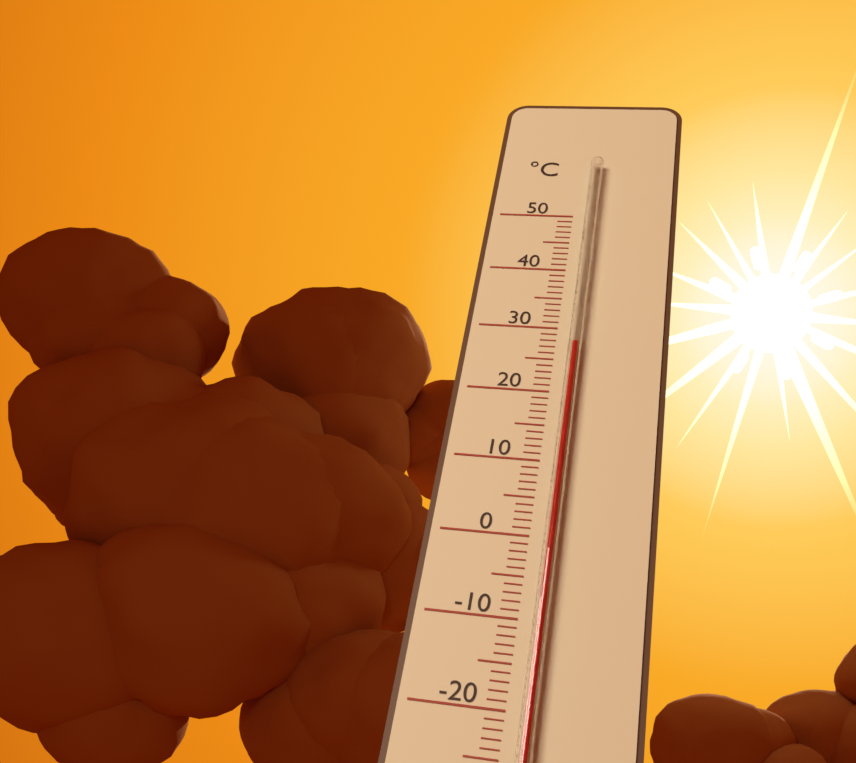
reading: 27 °C
